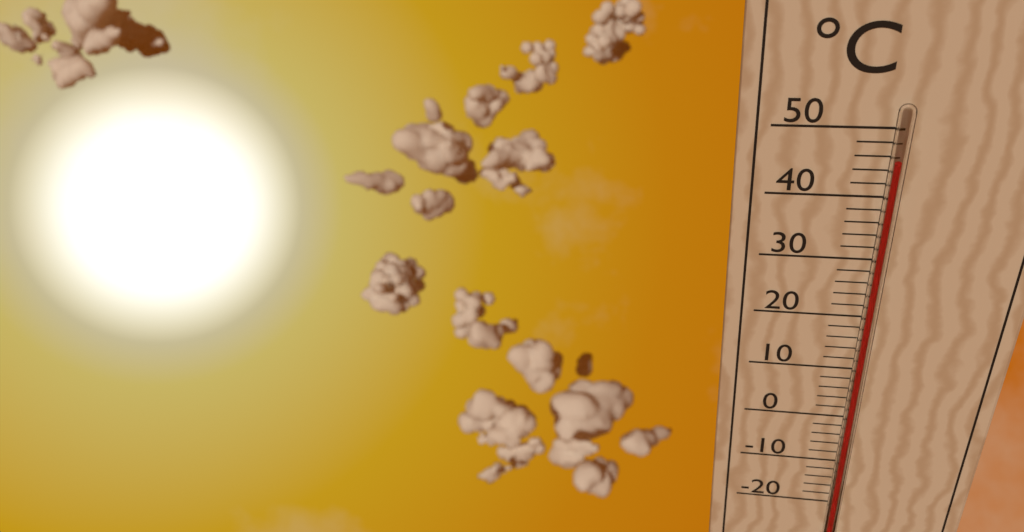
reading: 46 °C
